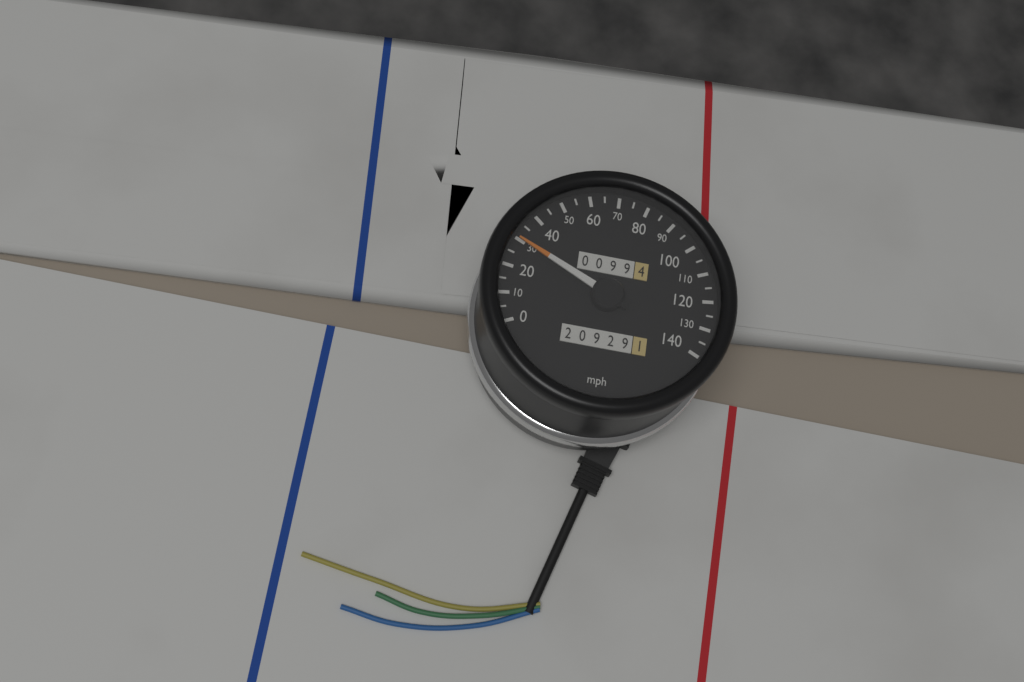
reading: 30 mph
